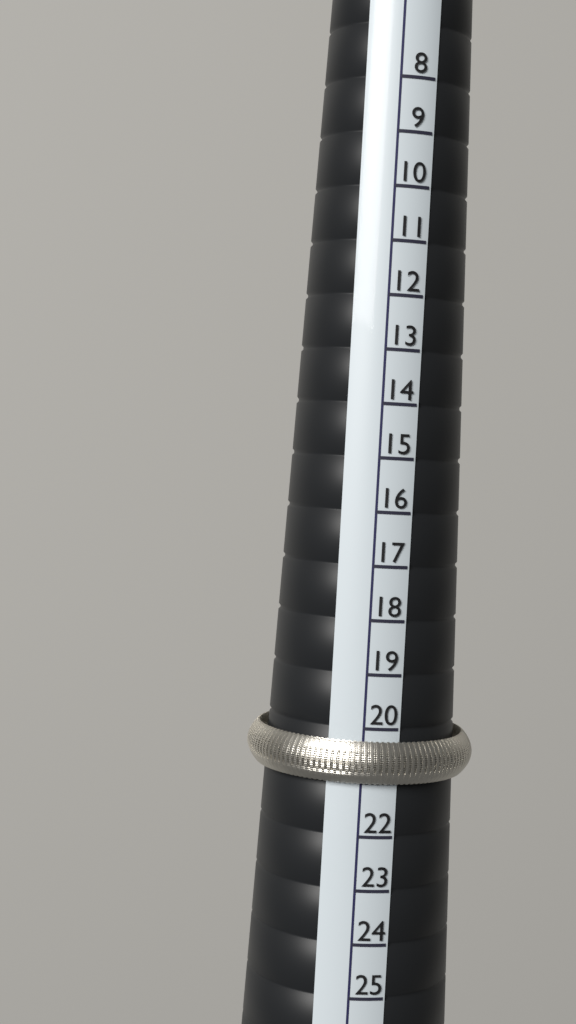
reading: 21 (no unit)
